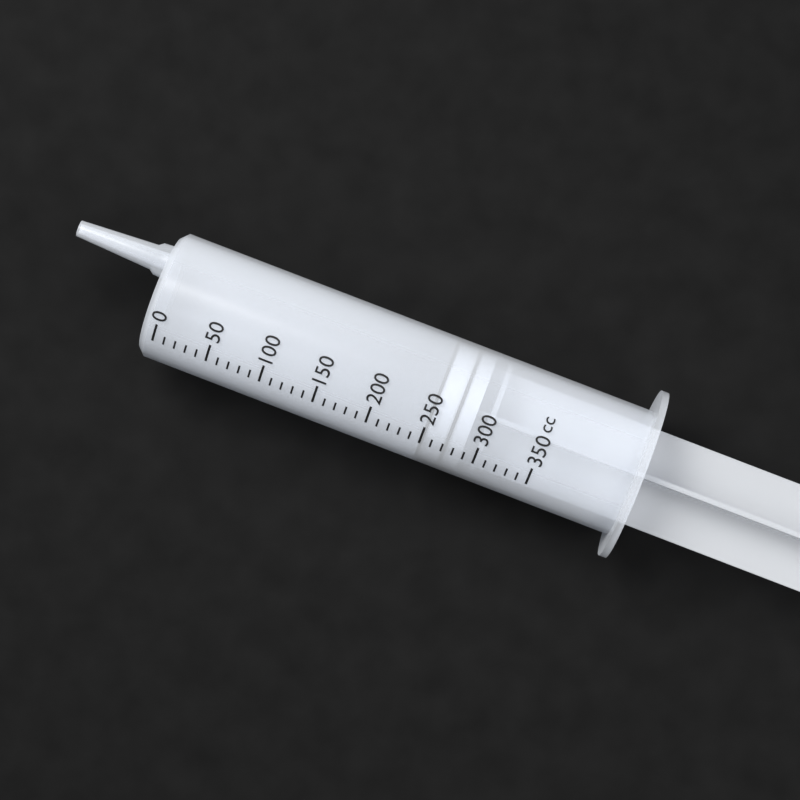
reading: 250 cc
